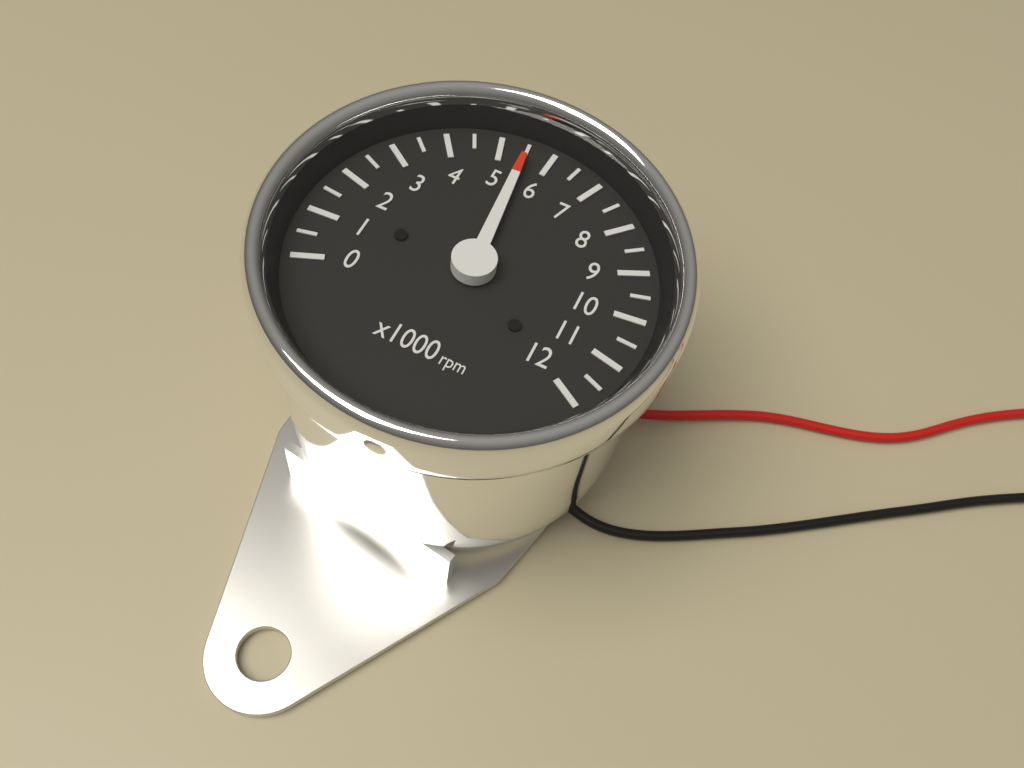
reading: 5500 rpm
